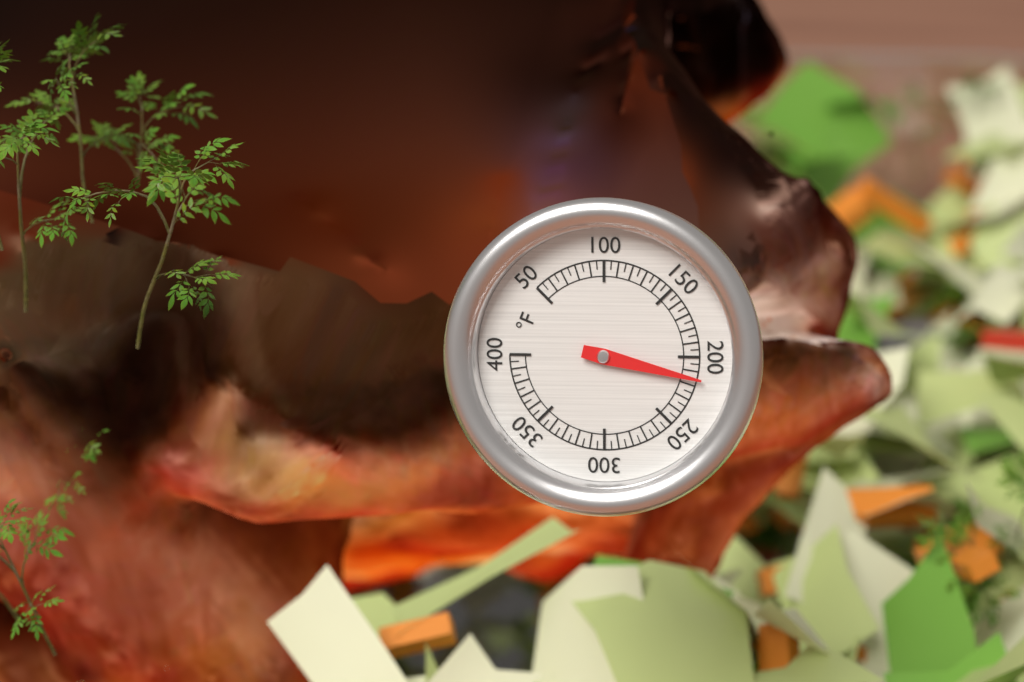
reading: 215 °F
